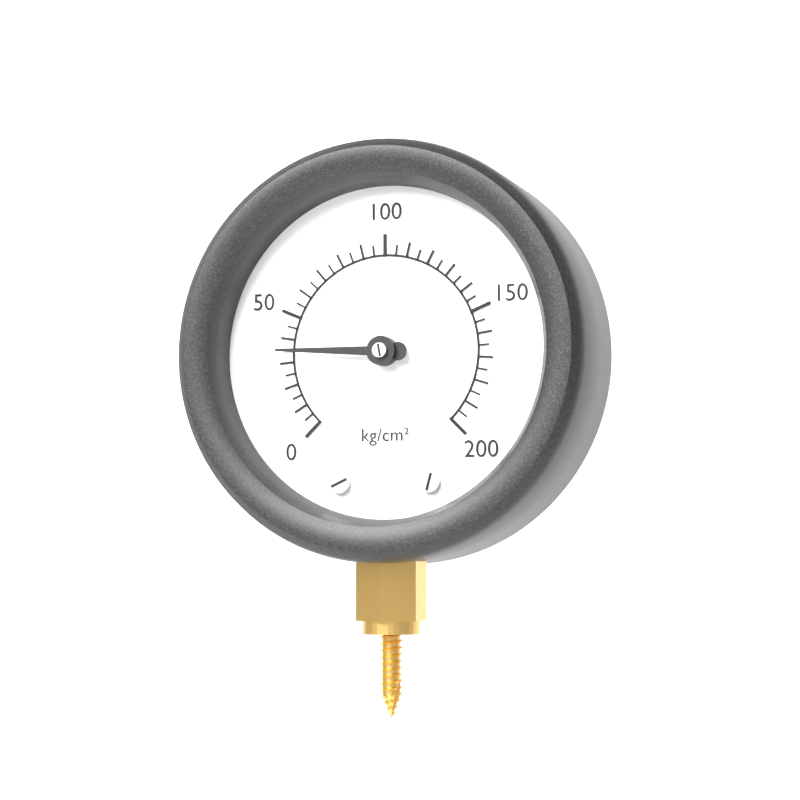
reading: 35 kg/cm²
